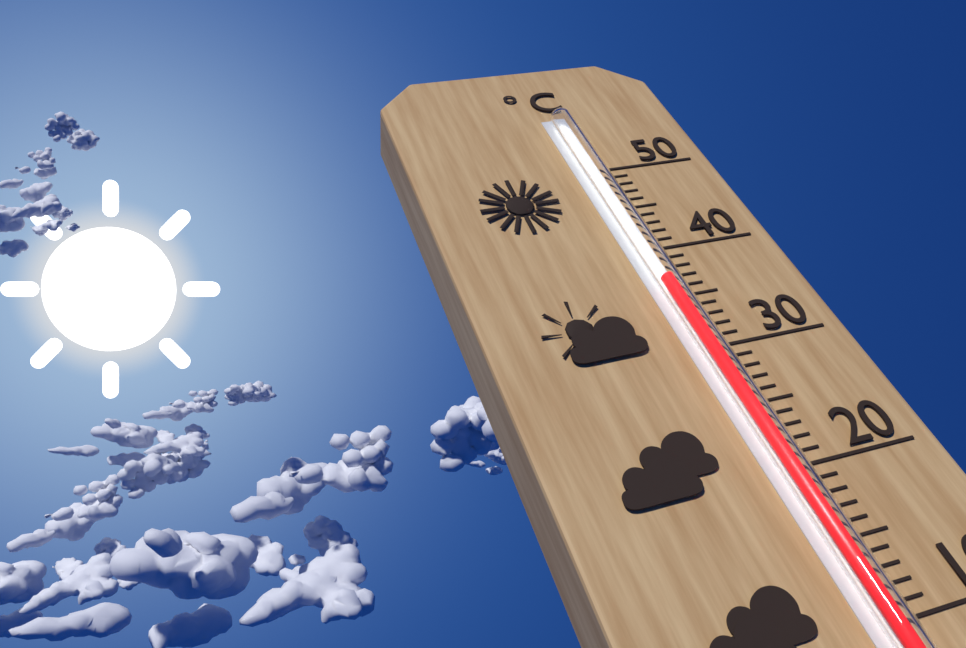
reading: 36 °C
